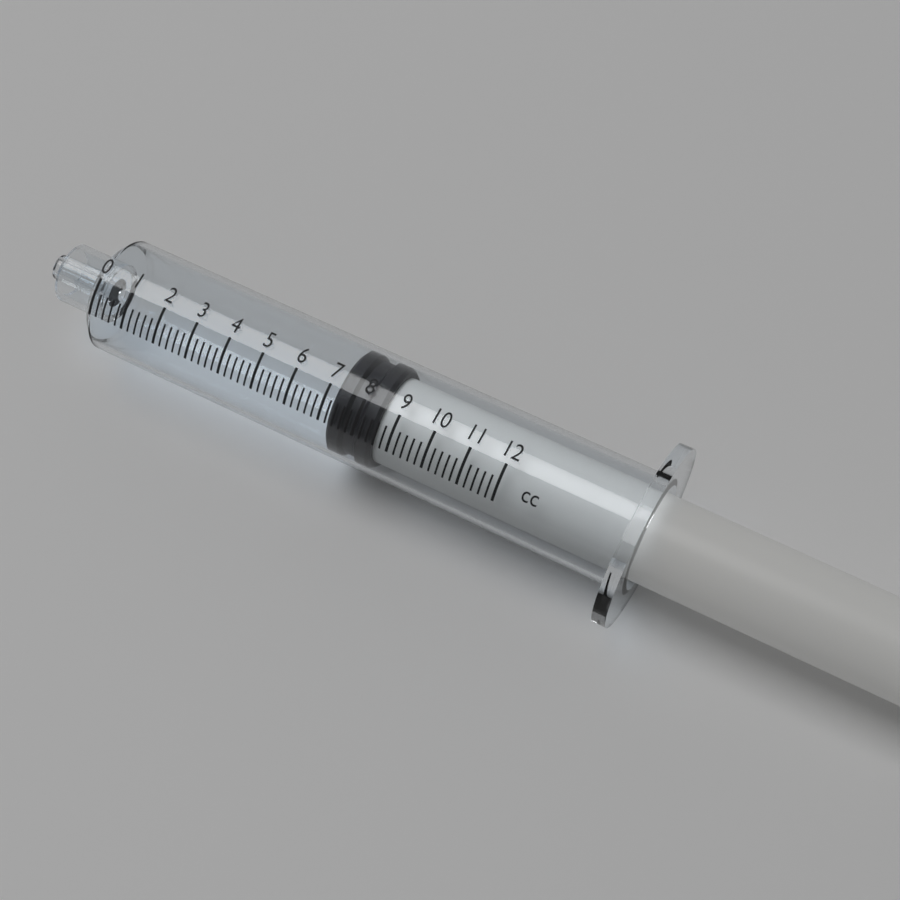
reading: 7.2 cc
